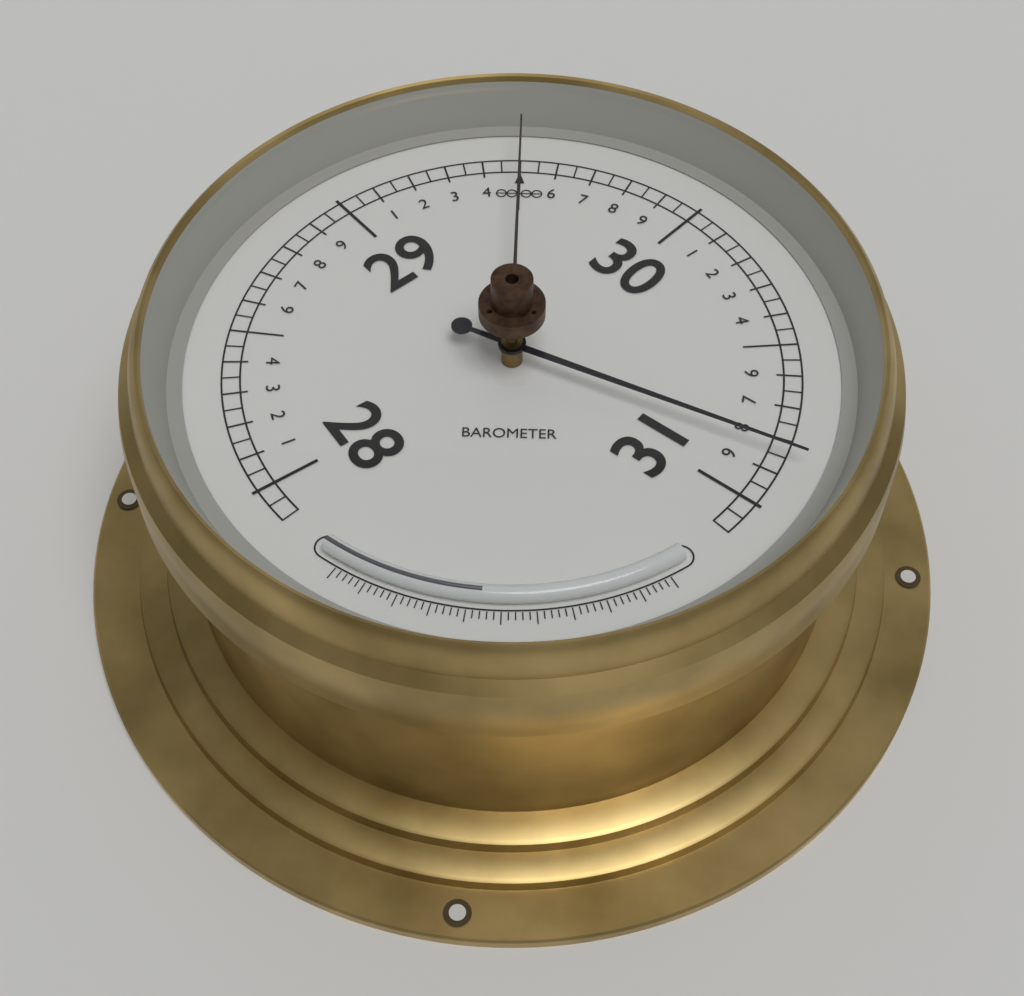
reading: 30.85 (no unit)
